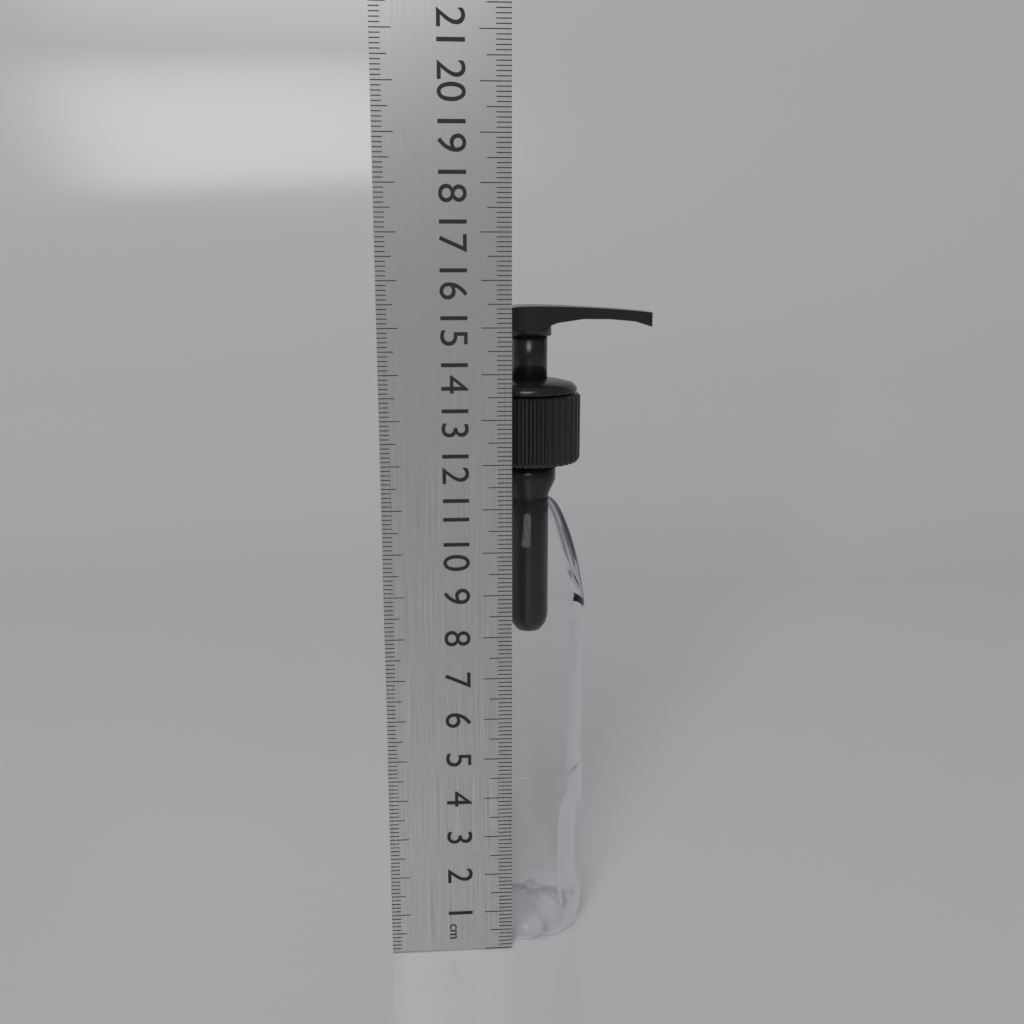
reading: 15.4 cm
